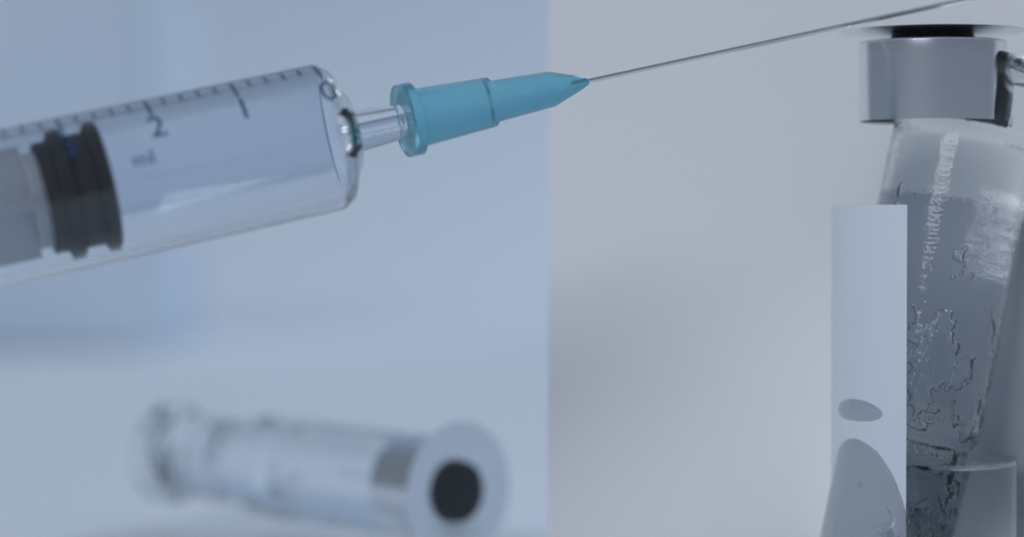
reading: 2.6 ml
